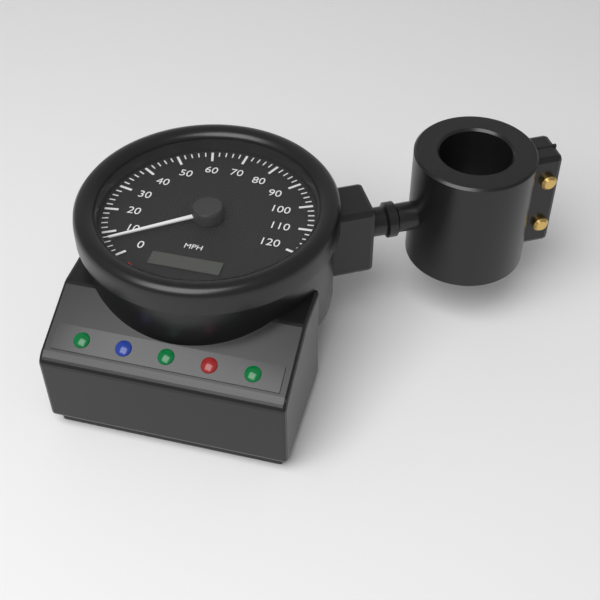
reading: 6 mph
